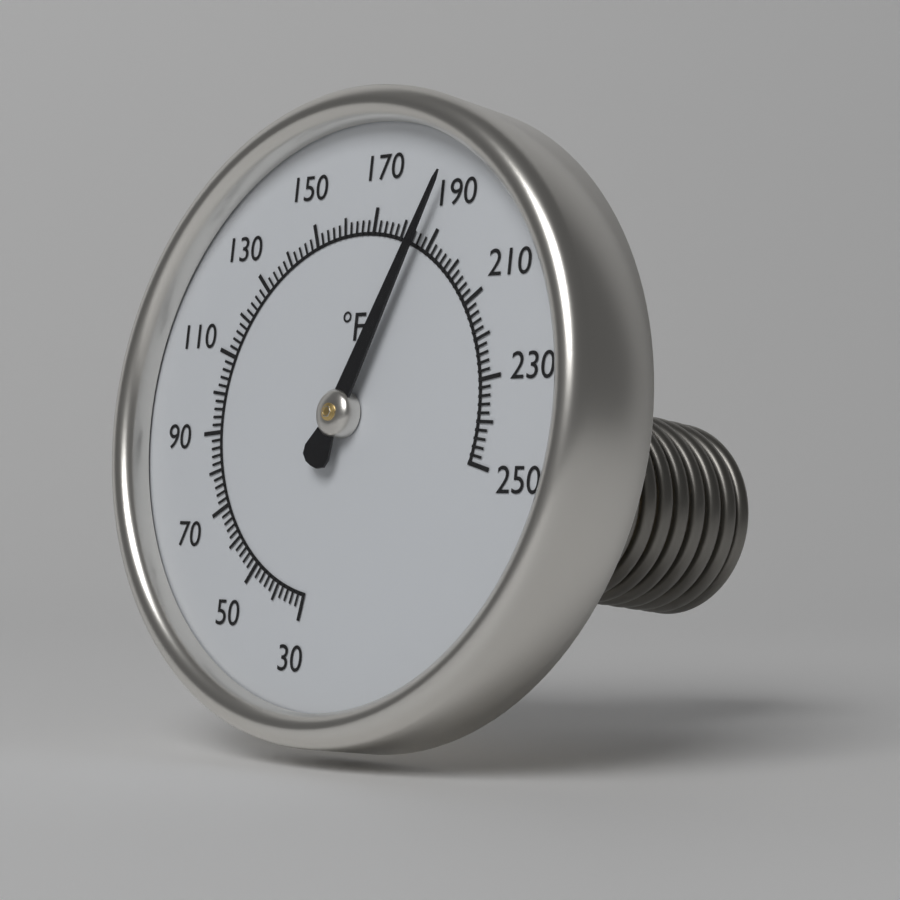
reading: 186 °F
